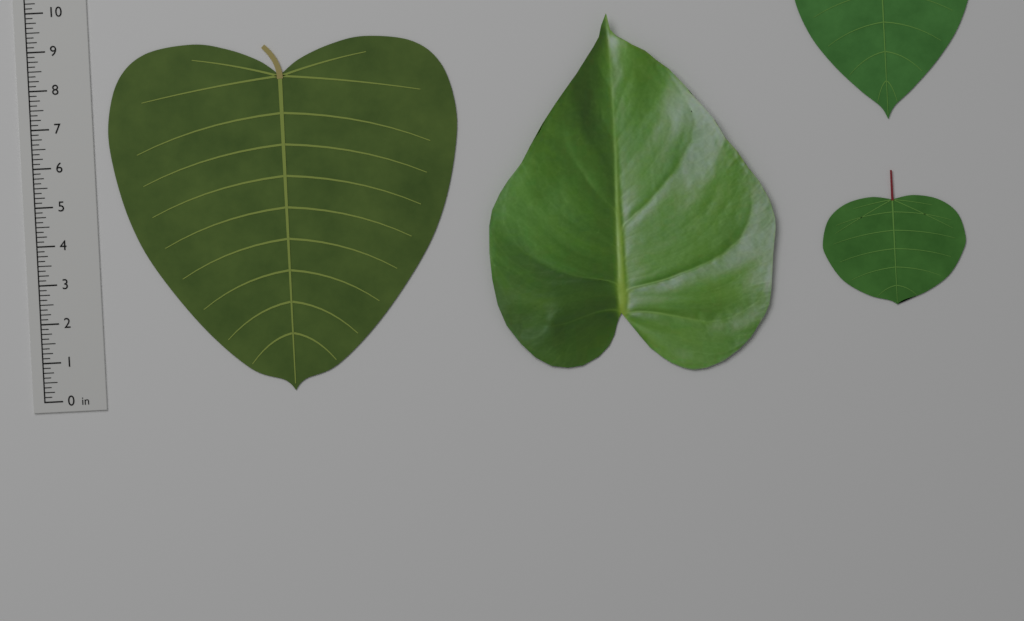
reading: 9.000 in
